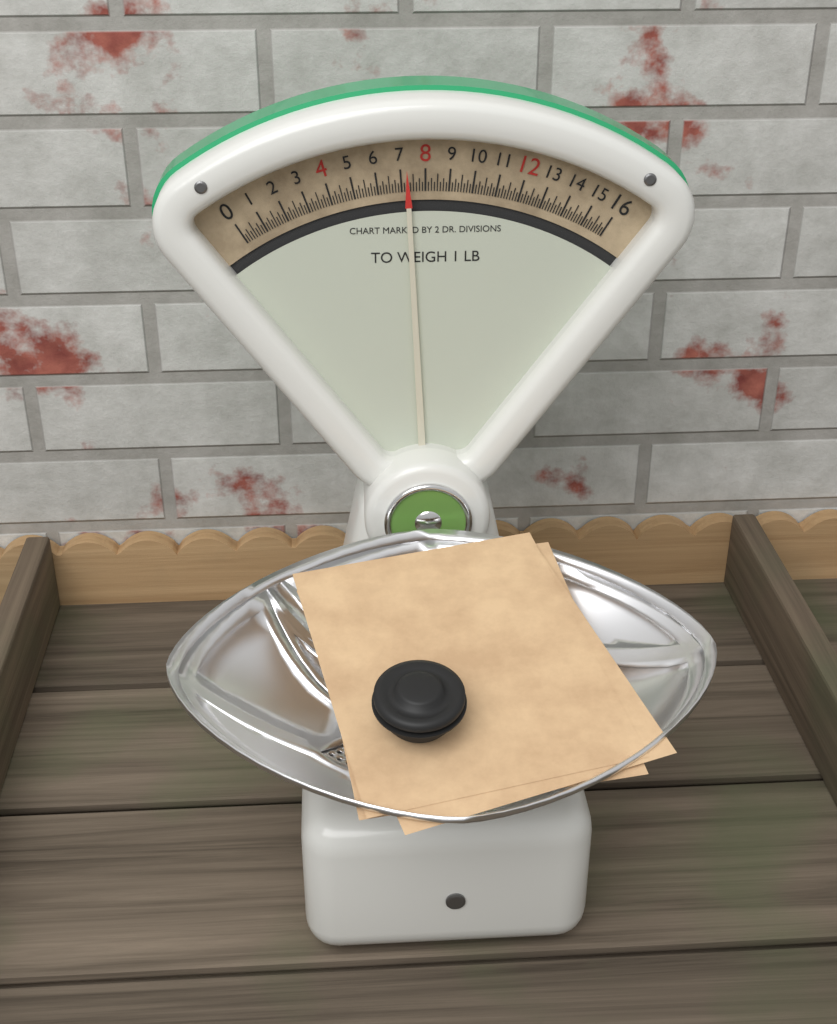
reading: 7.250 oz
